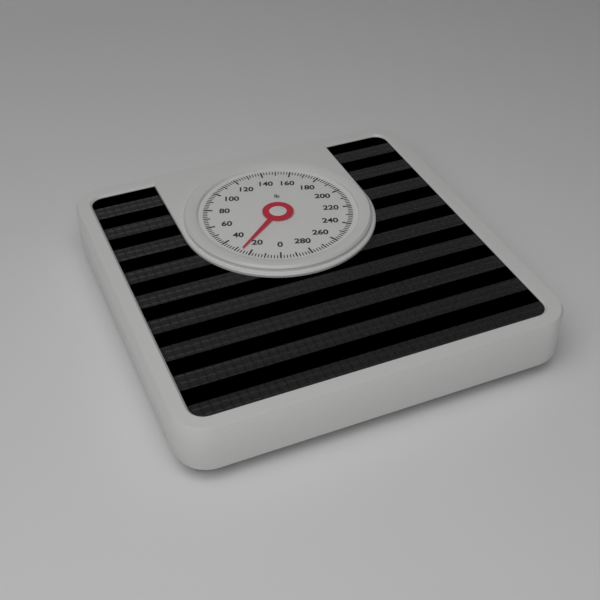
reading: 26 lb
